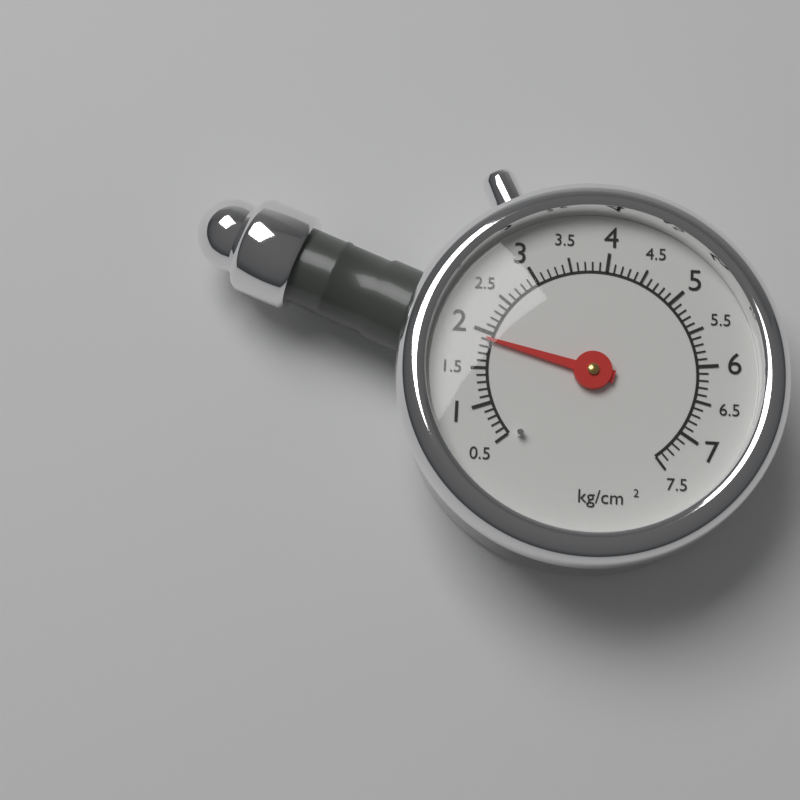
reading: 1.9 kg/cm²
